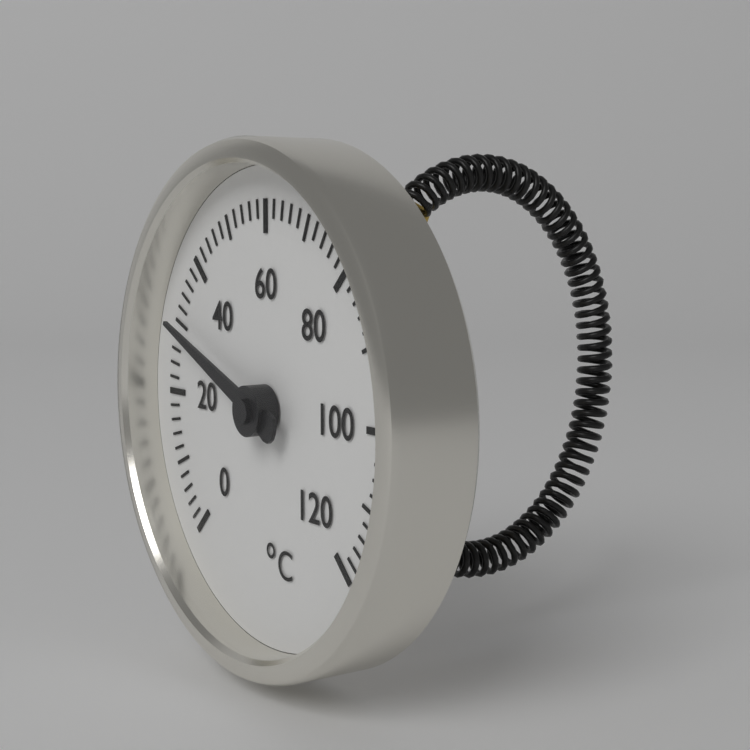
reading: 30 °C
